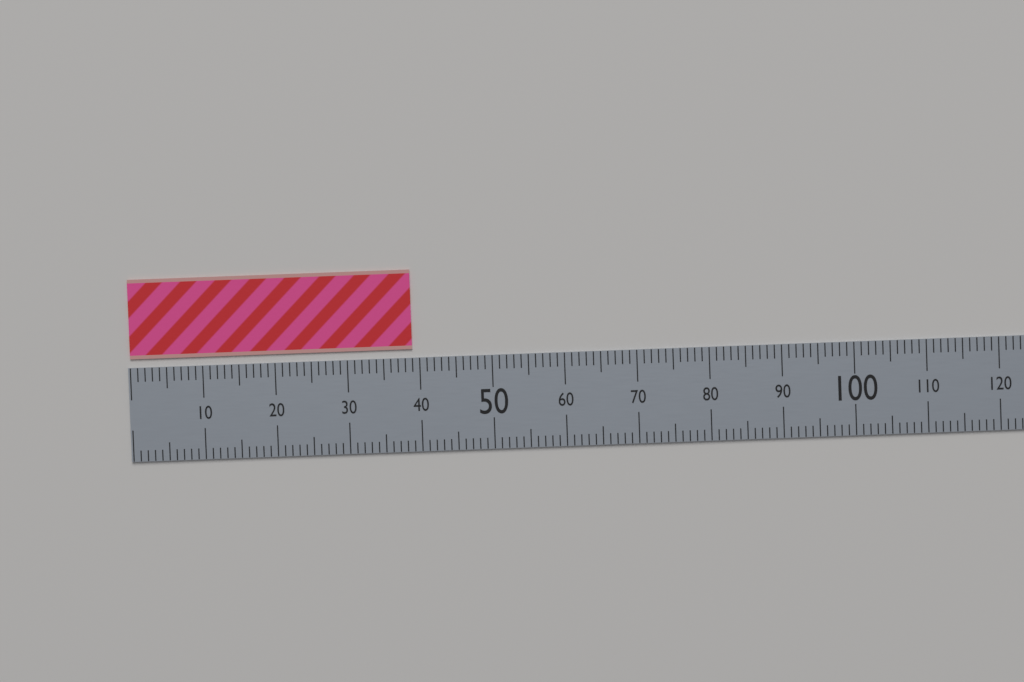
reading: 39 (no unit)
